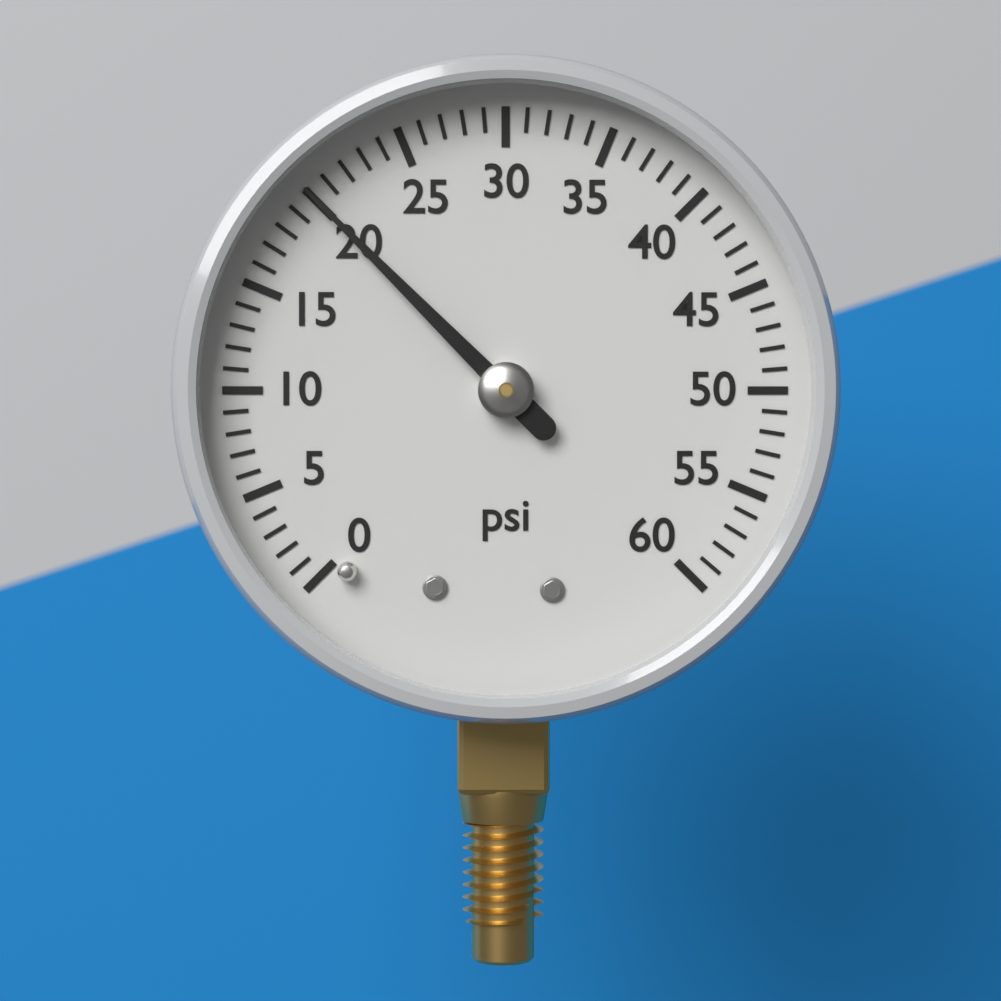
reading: 20 psi
